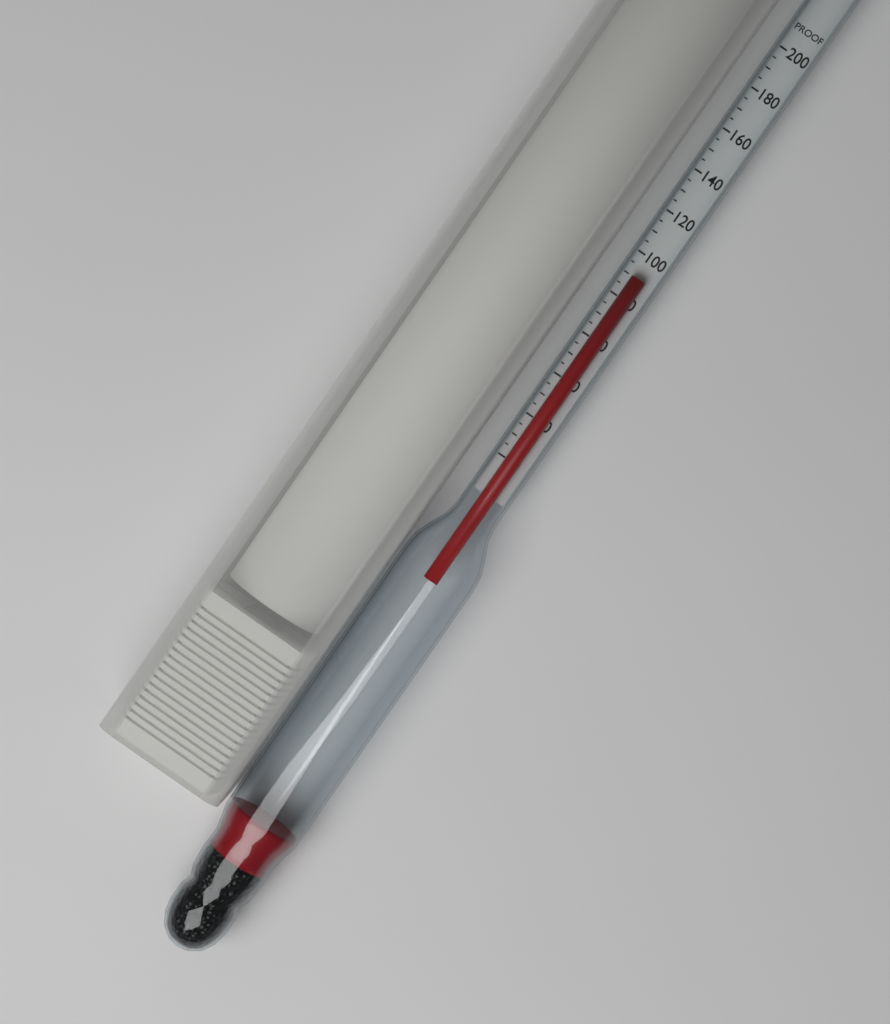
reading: 90 proof
